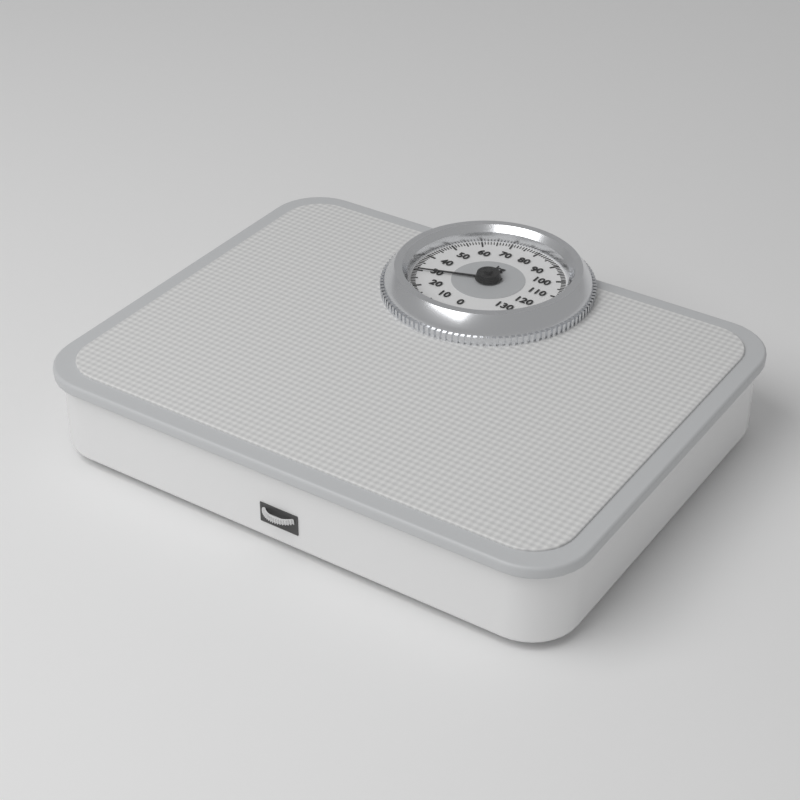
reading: 30 kg
